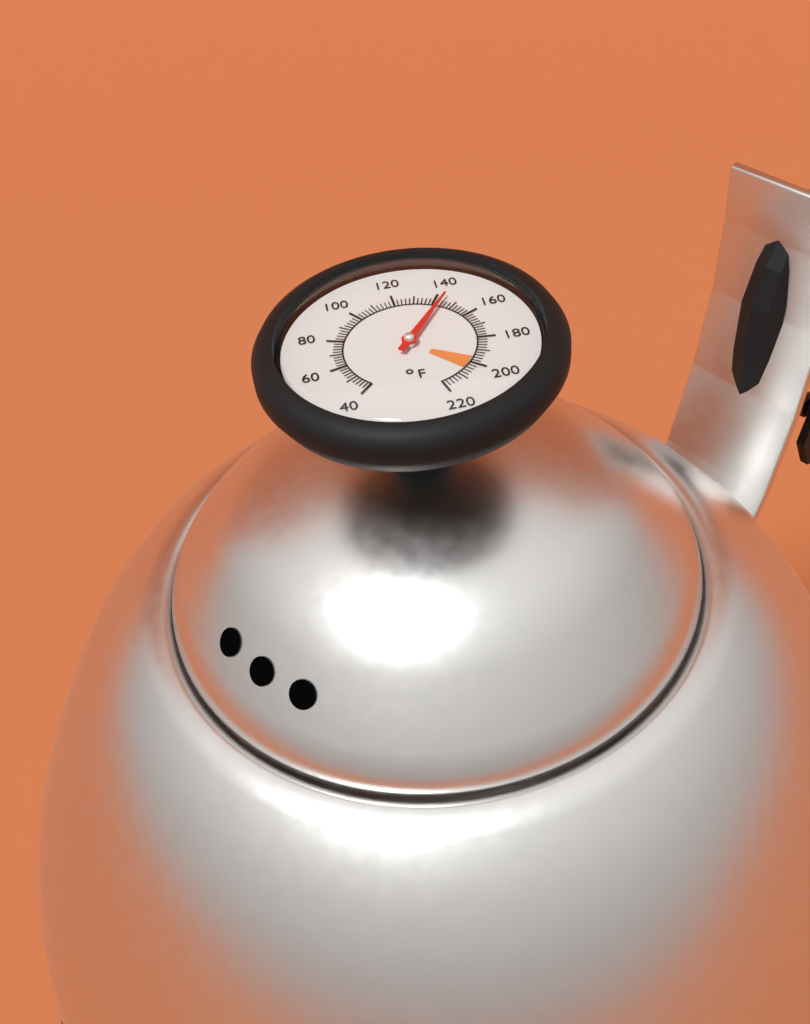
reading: 144 °F
